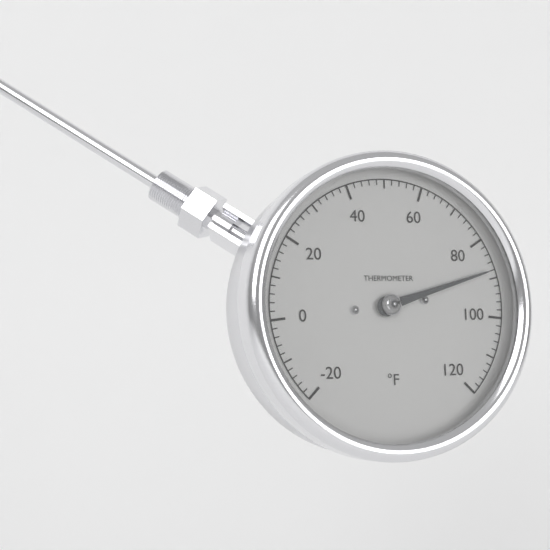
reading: 88 °F
